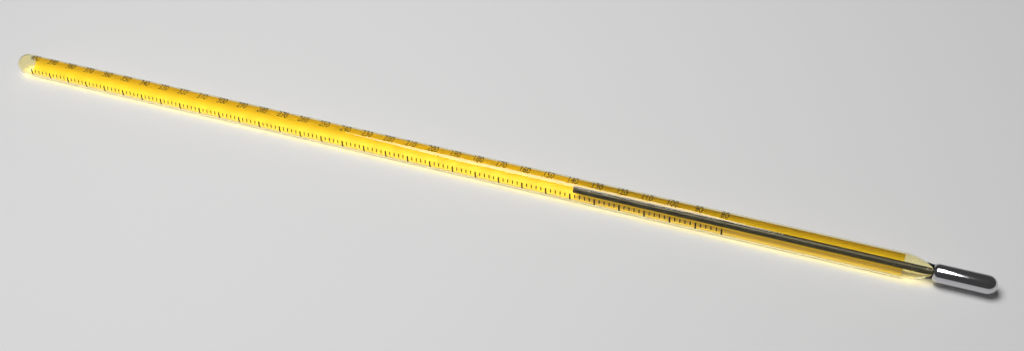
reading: 140 (no unit)
